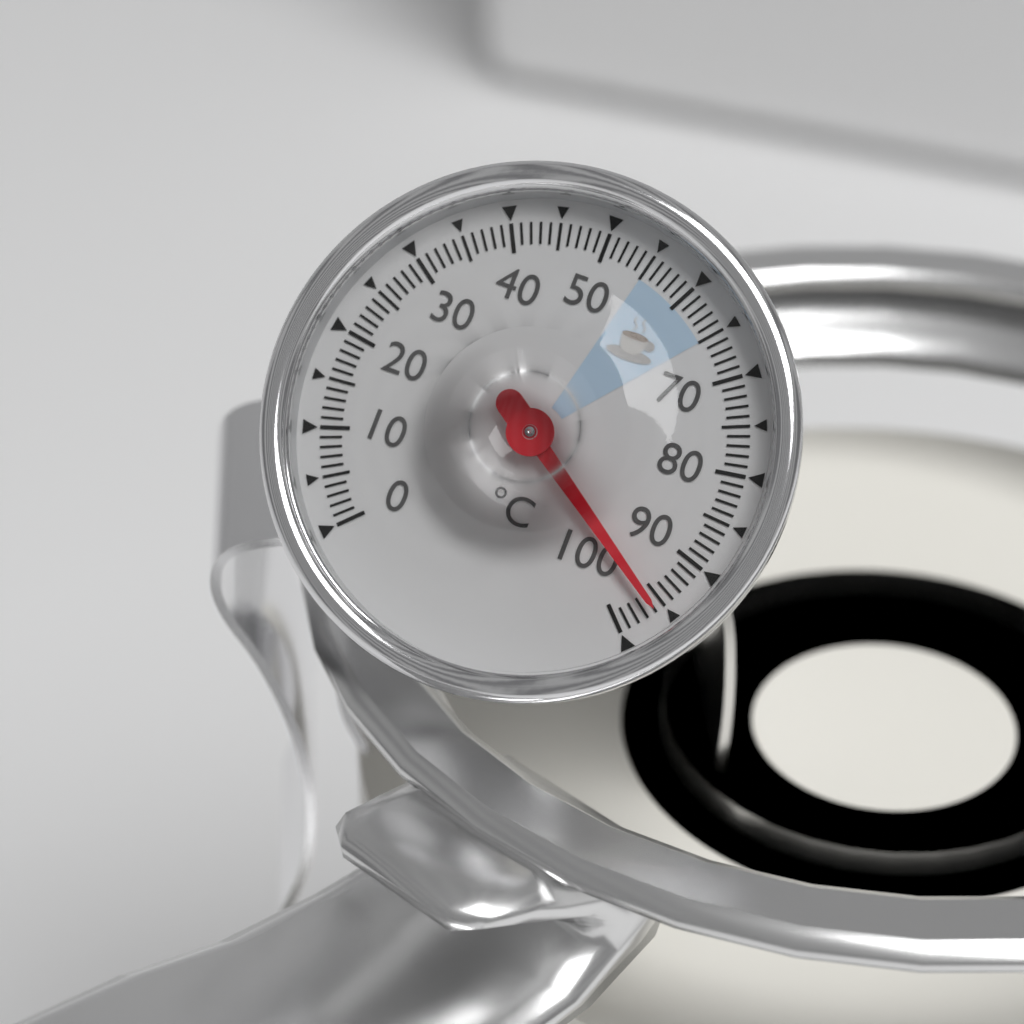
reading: 96 °C
